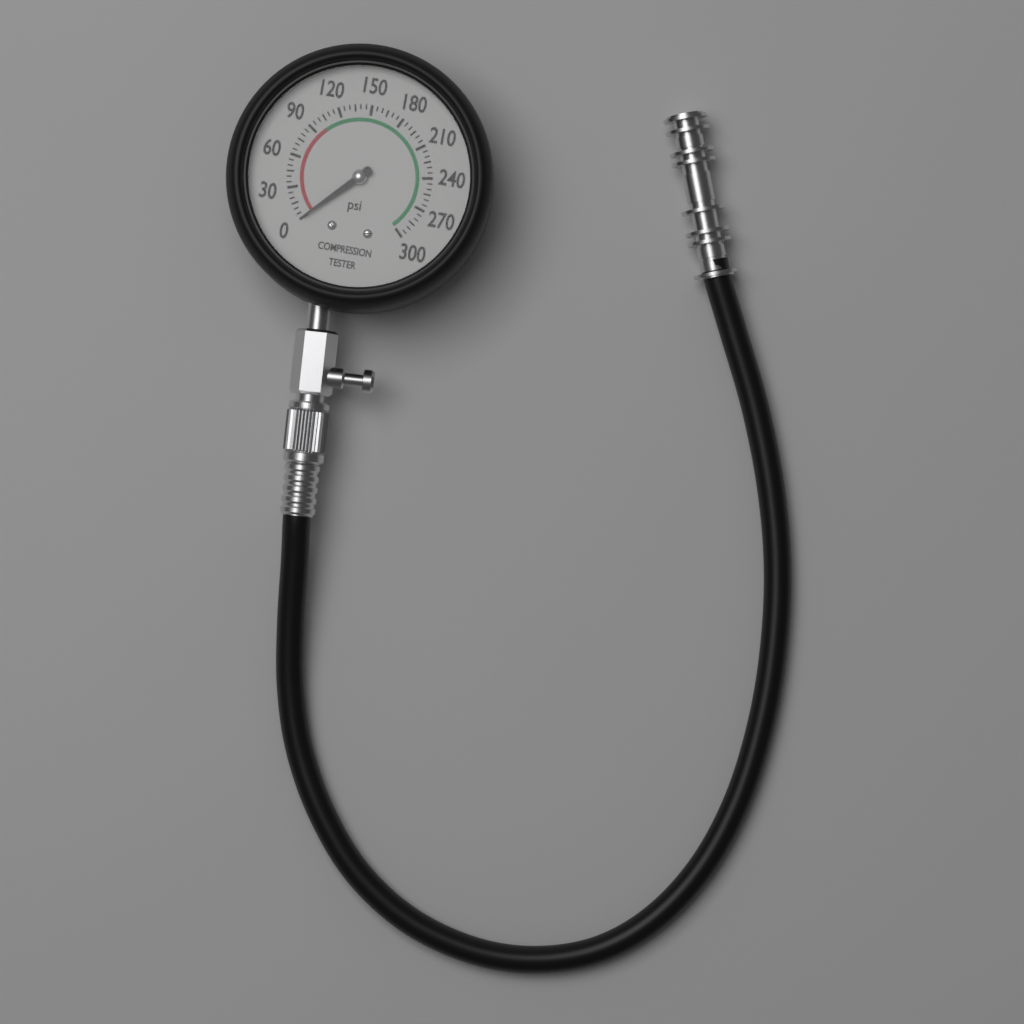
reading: 0 psi
